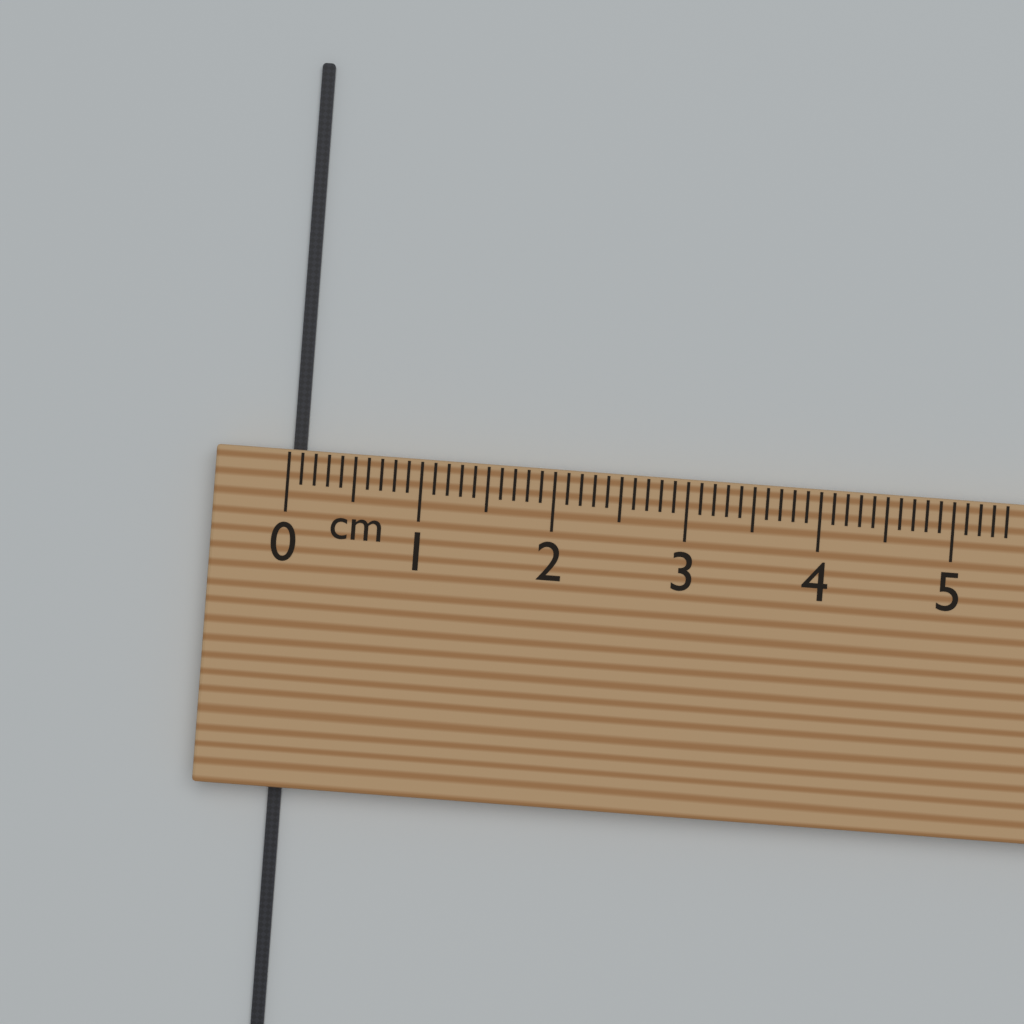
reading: 0.1 cm
